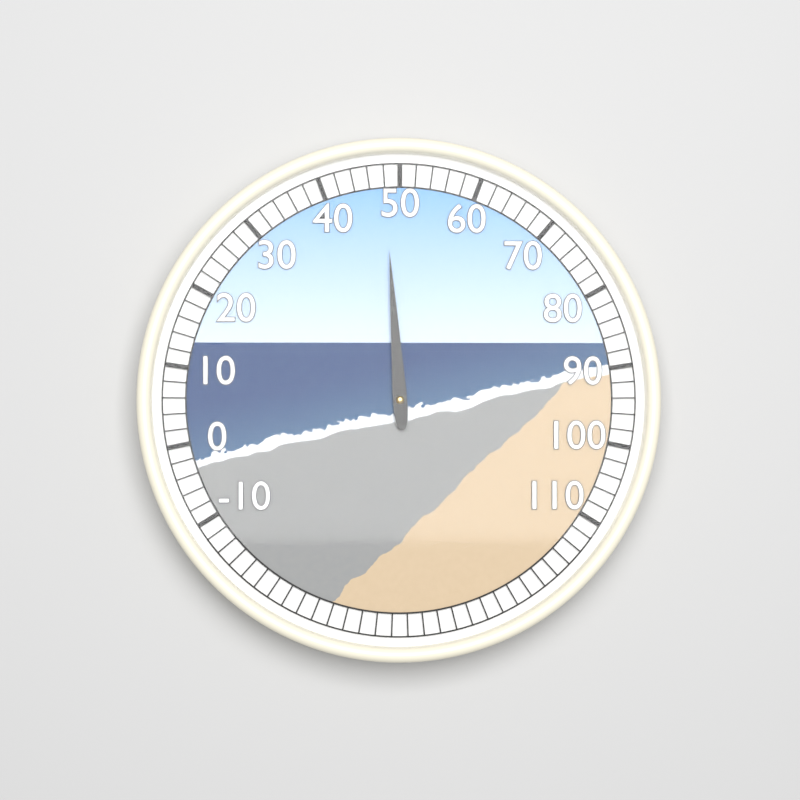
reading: 48 (no unit)
